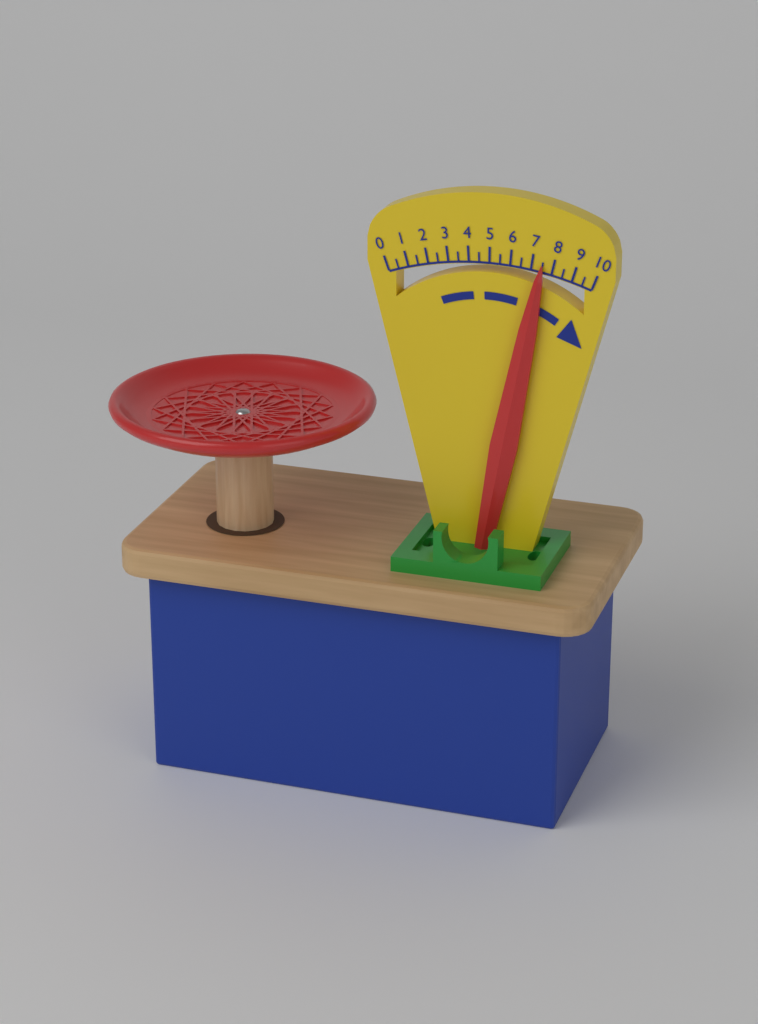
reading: 7.5 (no unit)
